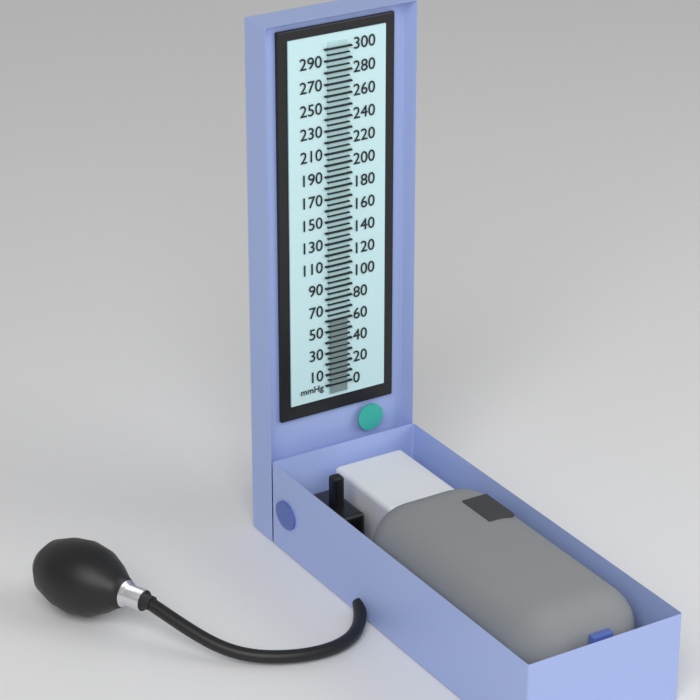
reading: 60 mmHg
